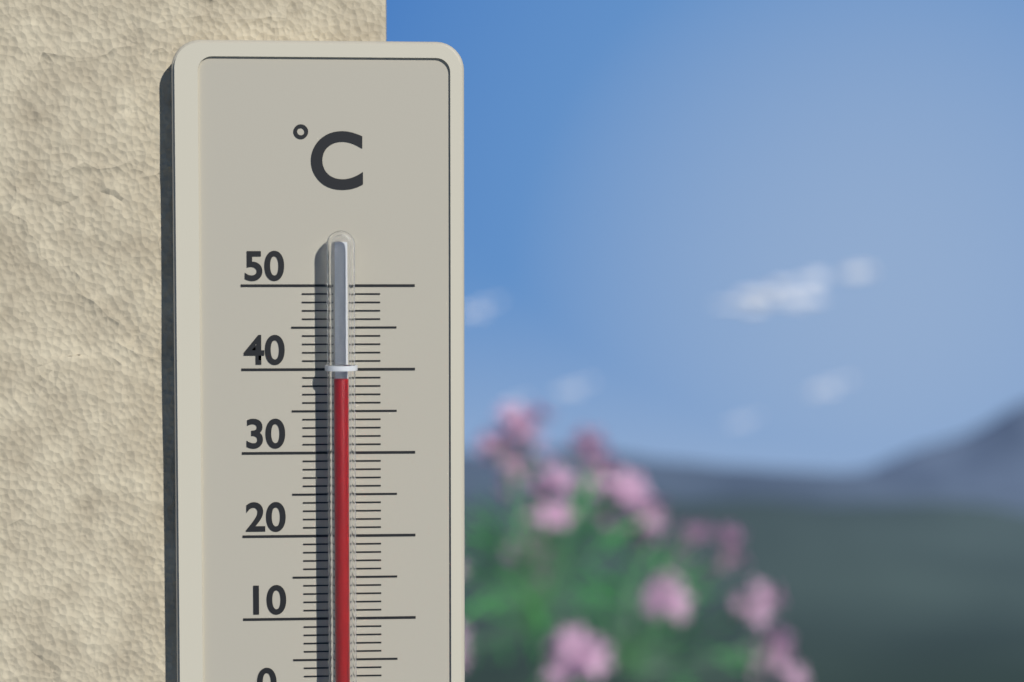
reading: 39 °C
